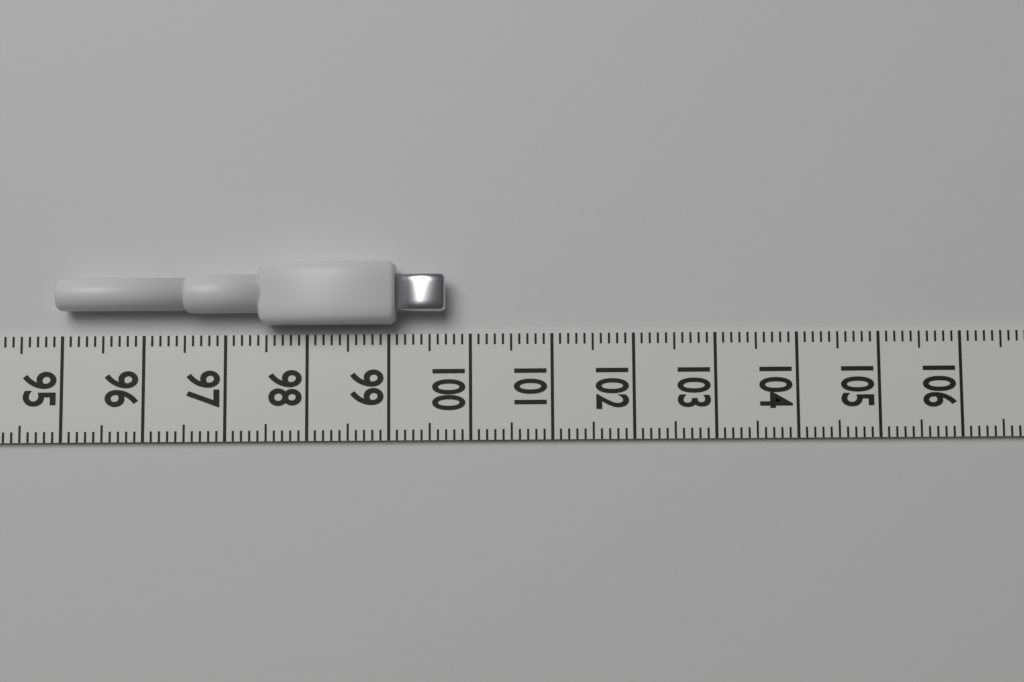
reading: 99.7 (no unit)
